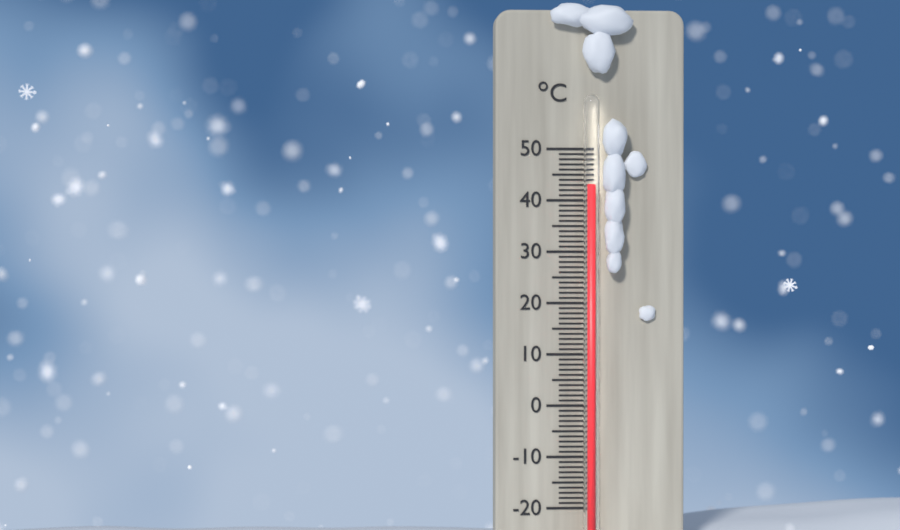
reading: 43 °C
